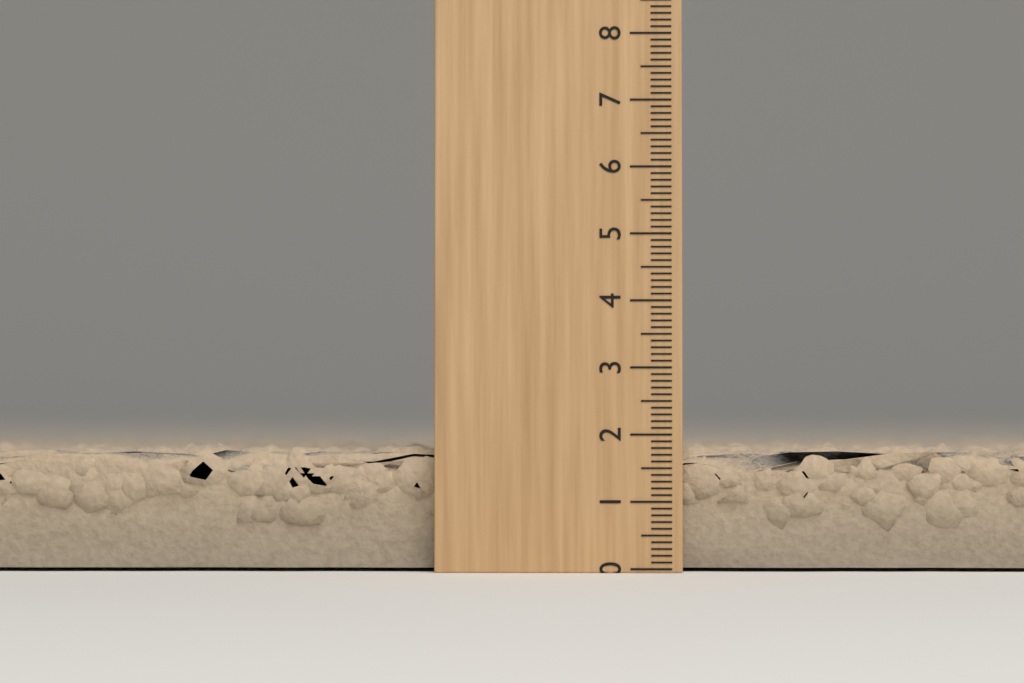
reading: 1.9 (no unit)
